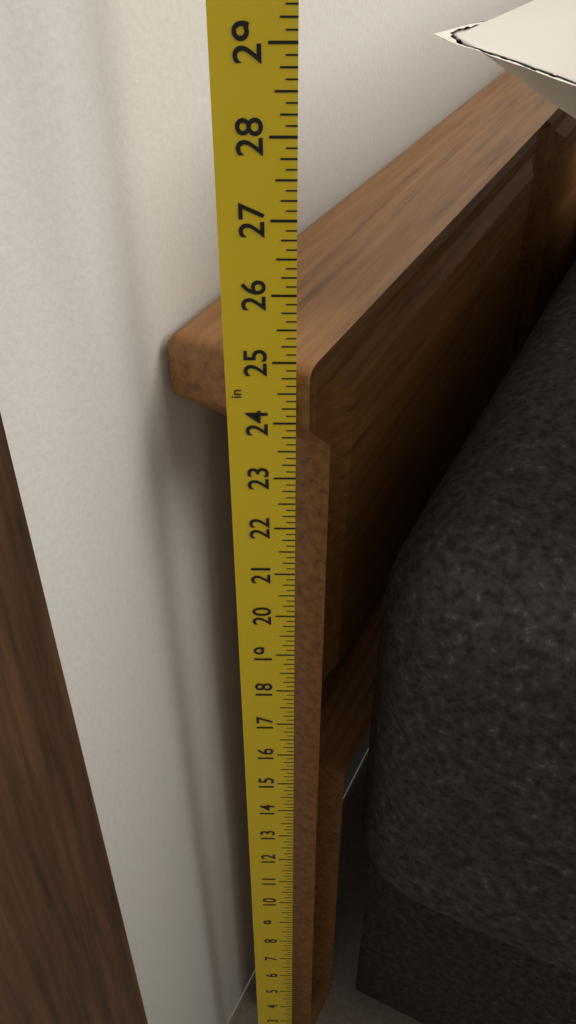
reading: 24.875 in
